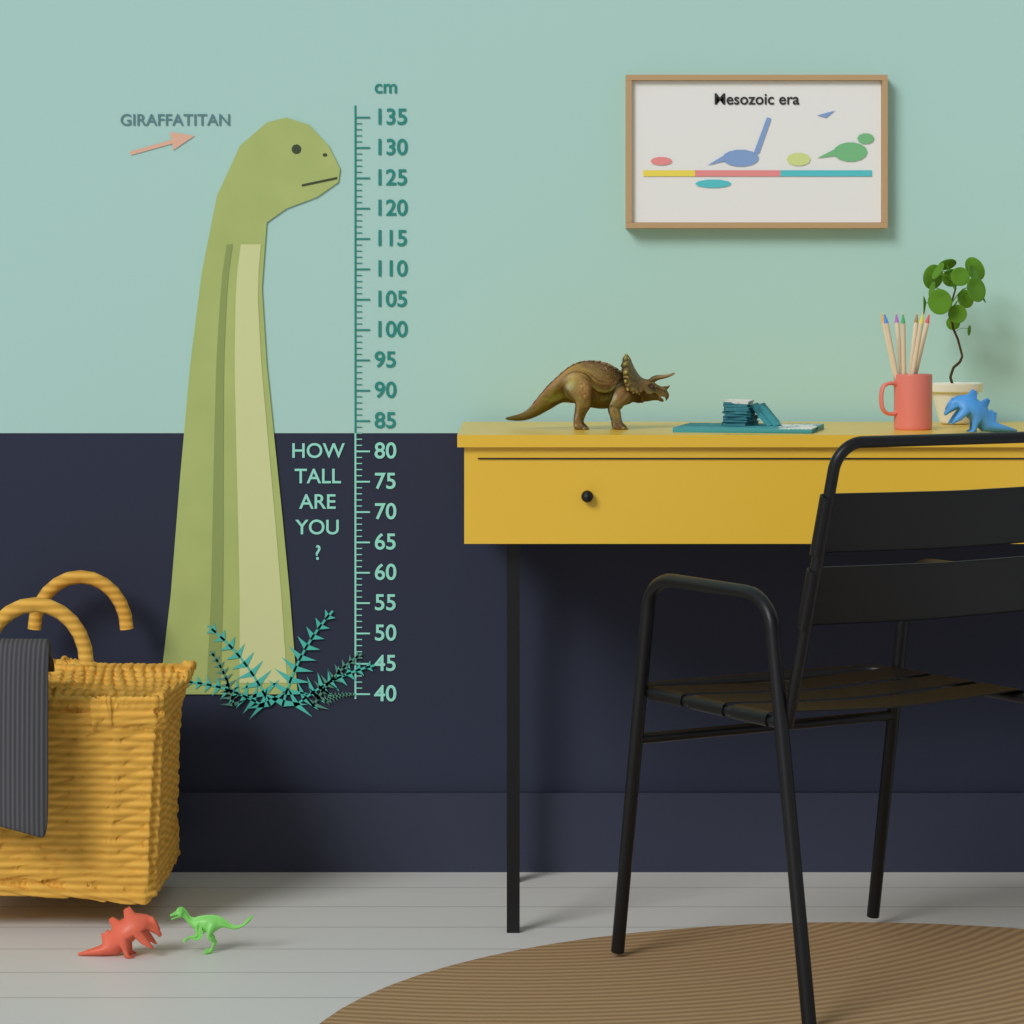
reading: 135 cm
